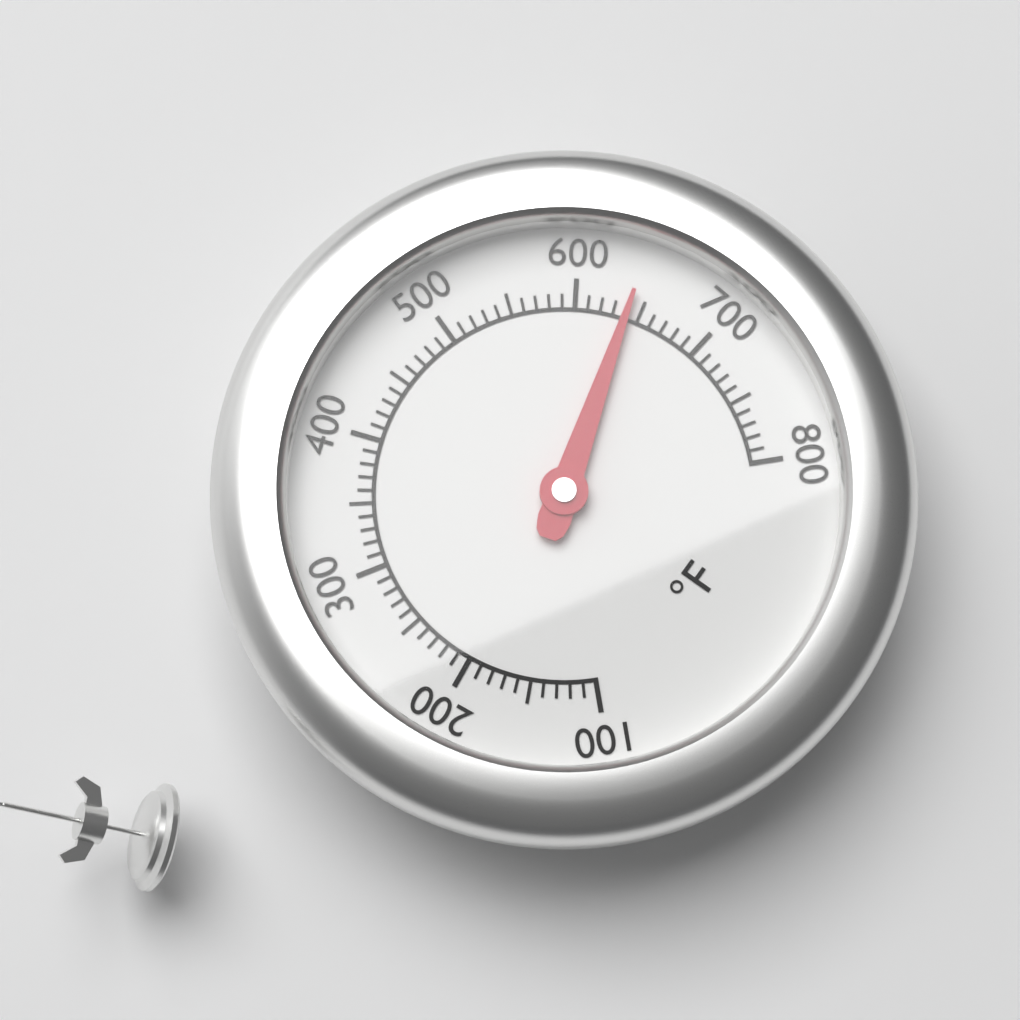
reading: 640 °F
